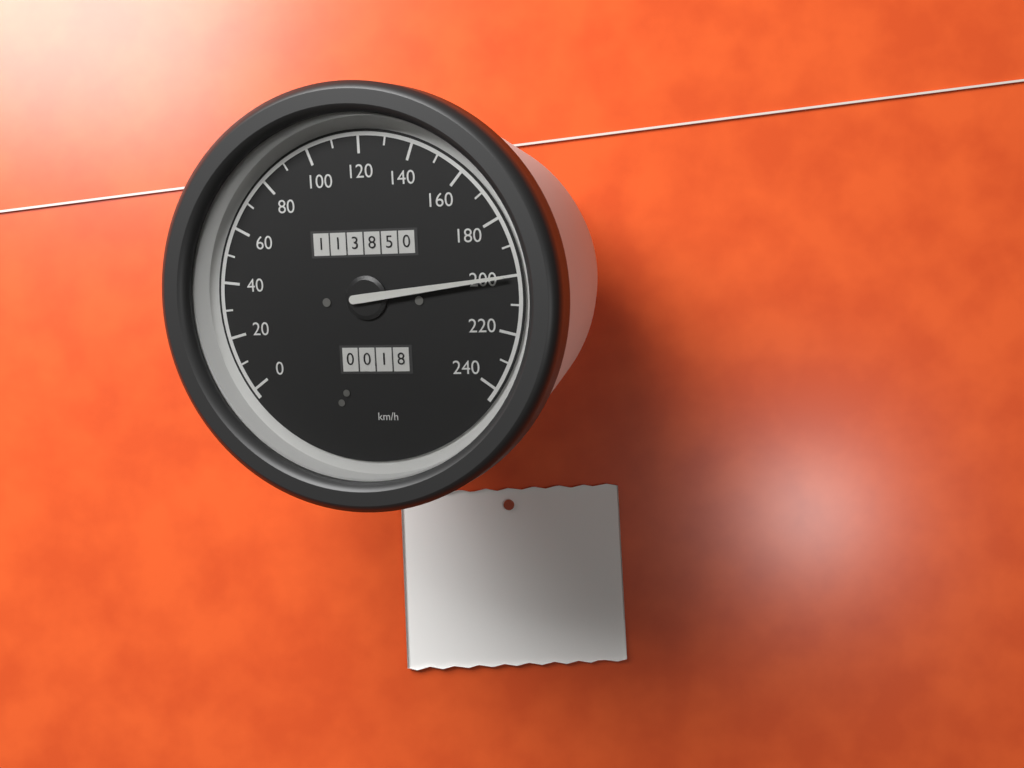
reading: 200 km/h
